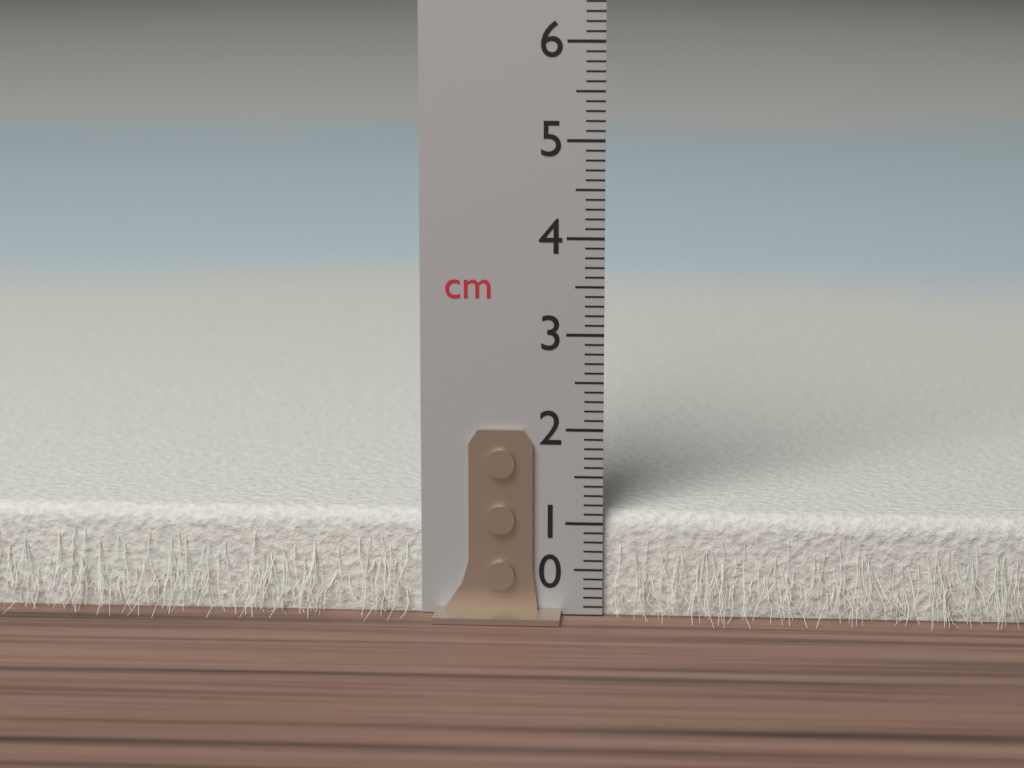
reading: 1.1 cm
